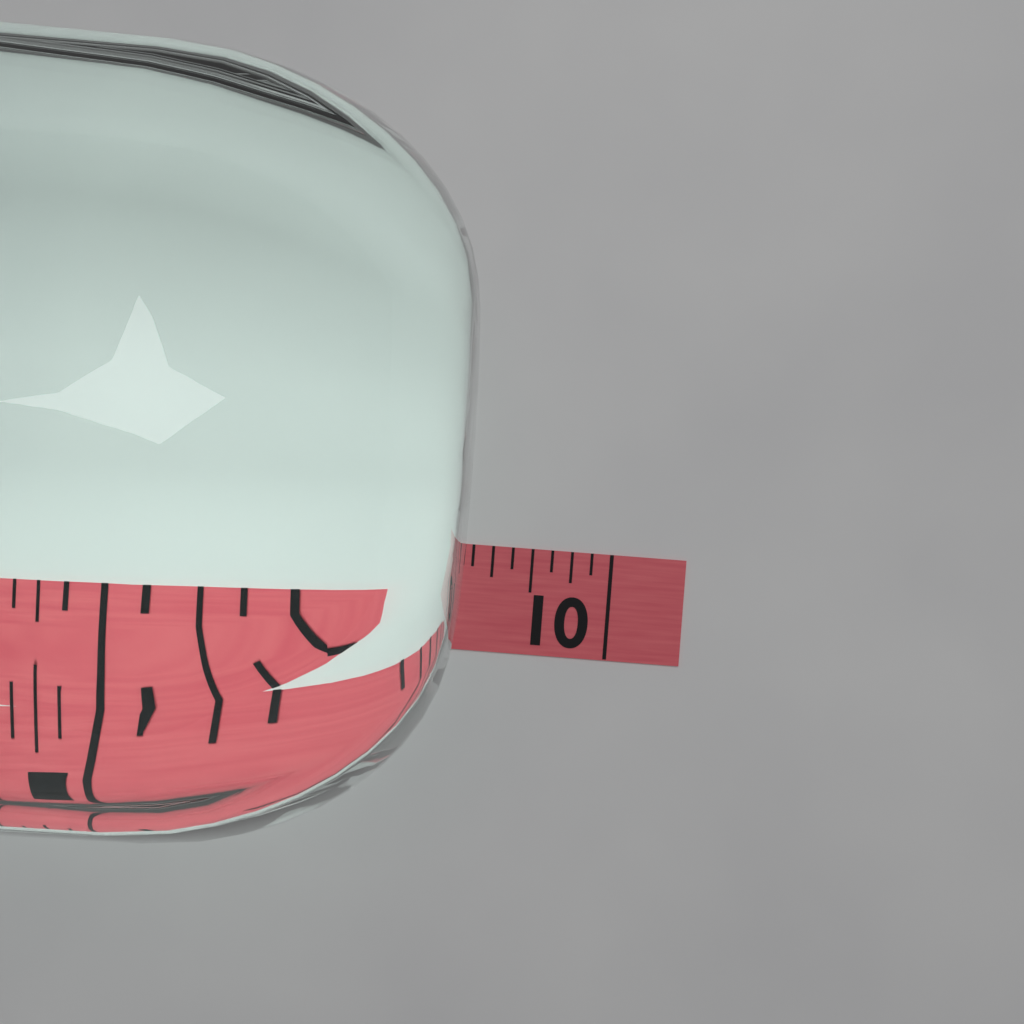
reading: 9.125 (no unit)
